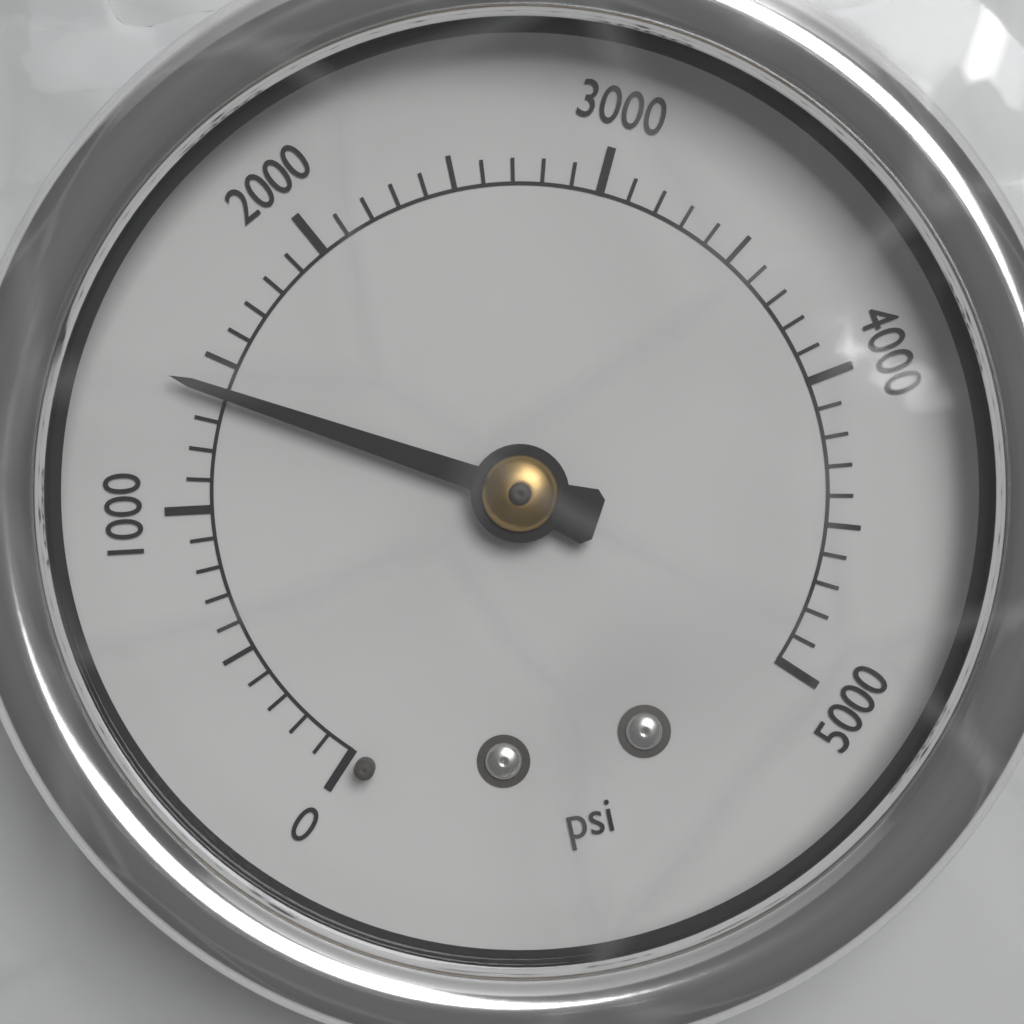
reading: 1400 psi
